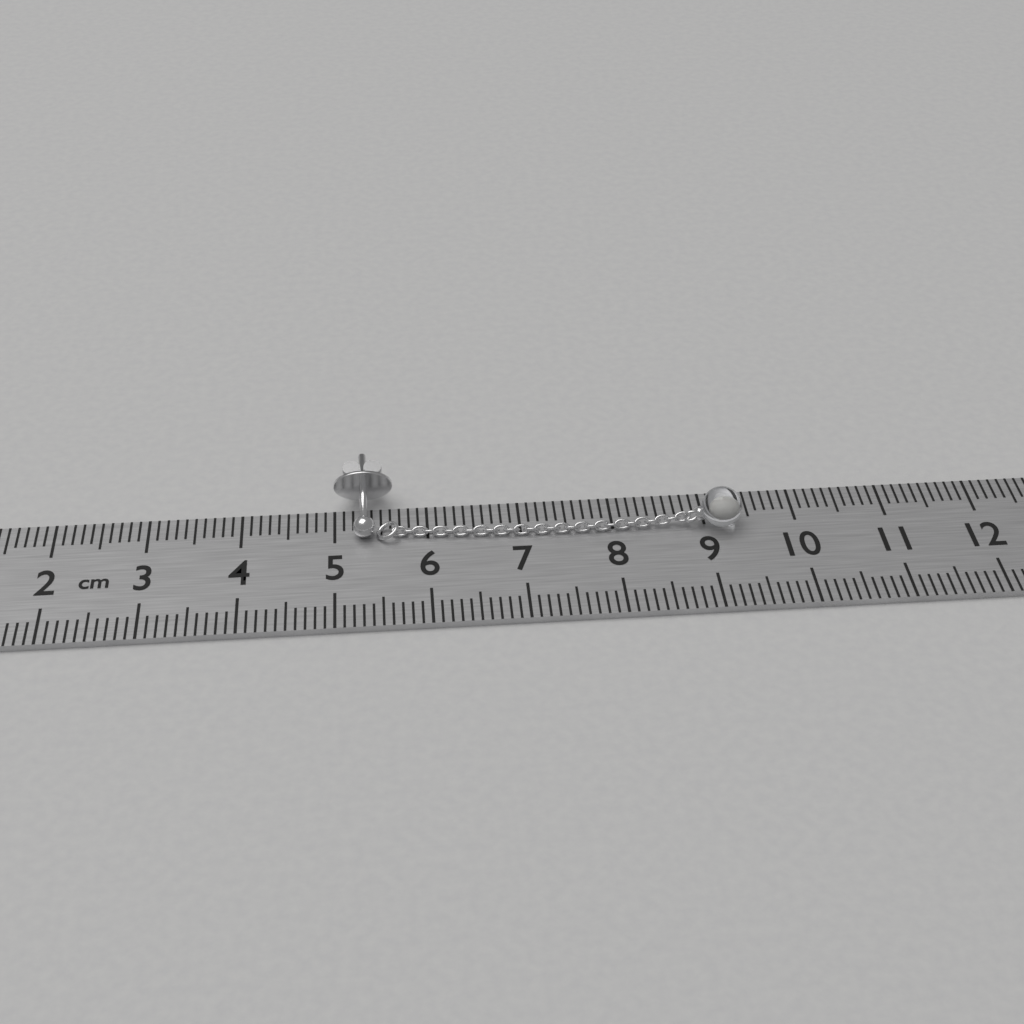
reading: 9.4 cm
